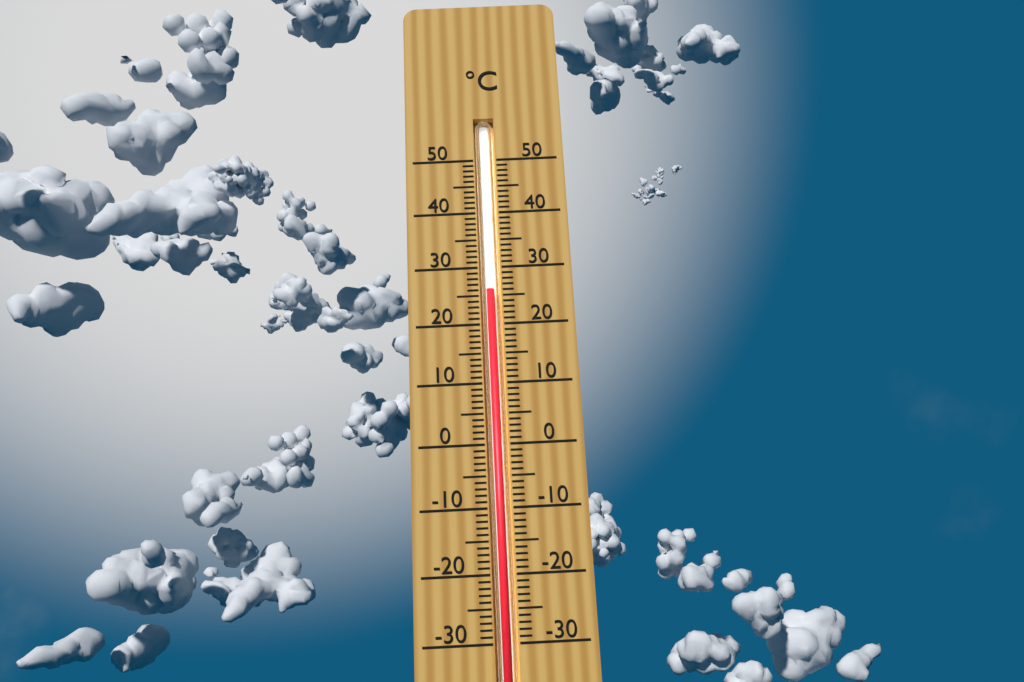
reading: 26 °C
